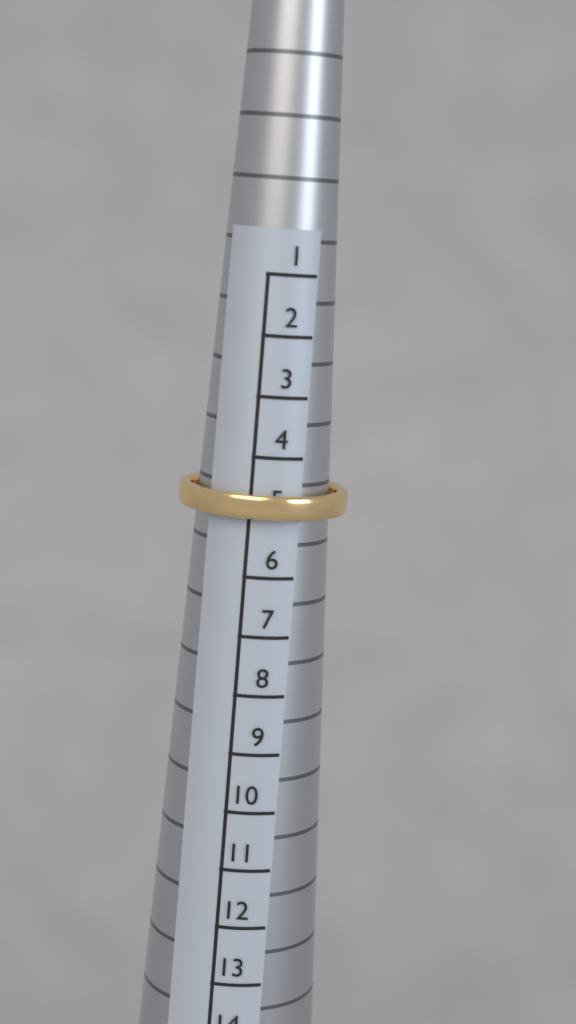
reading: 5 (no unit)
